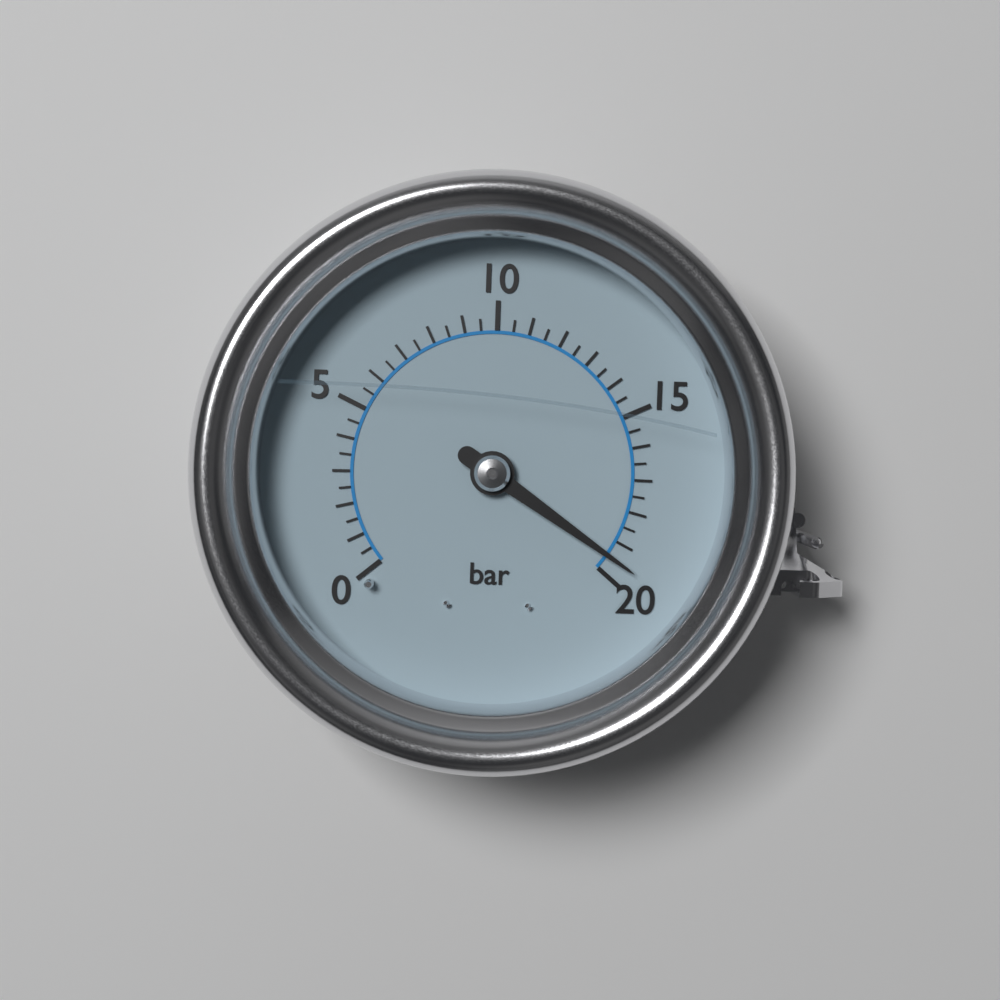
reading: 19.5 bar
